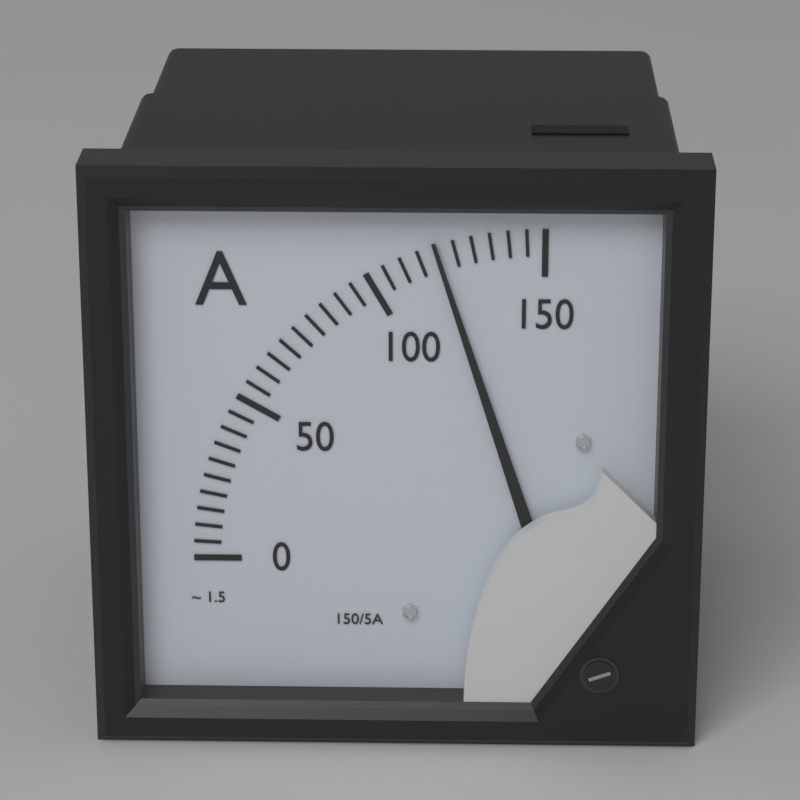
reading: 120 A
